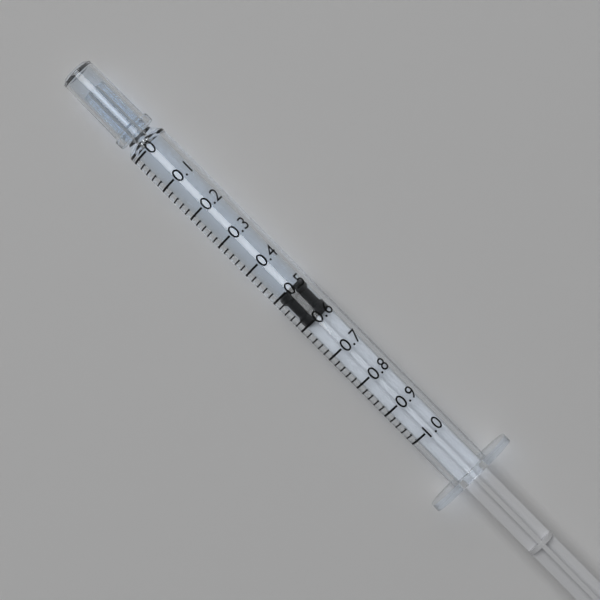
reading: 0.50 (no unit)
